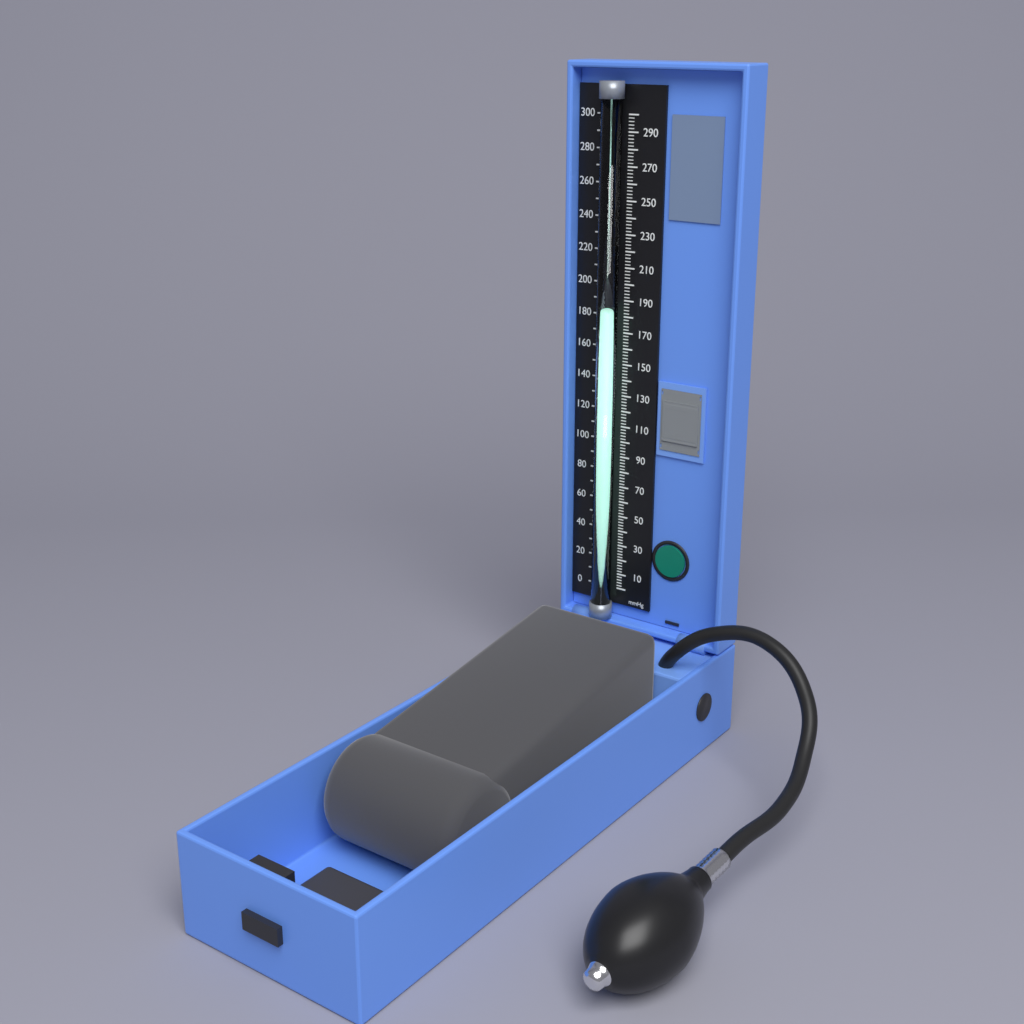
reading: 182 mmHg
